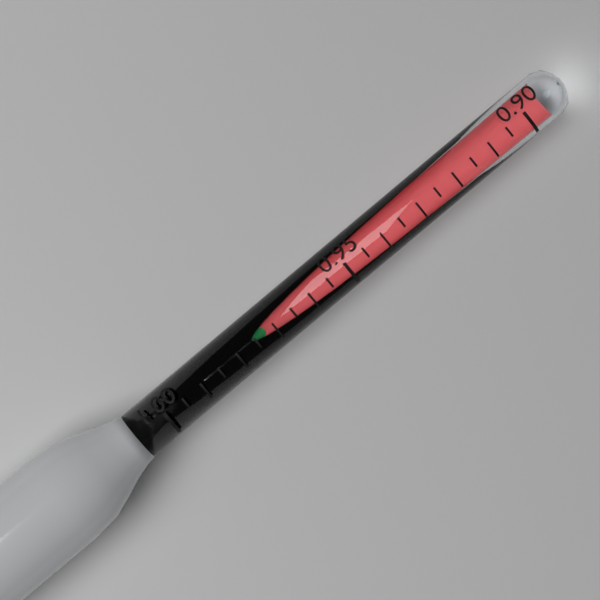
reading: 0.970 (no unit)
